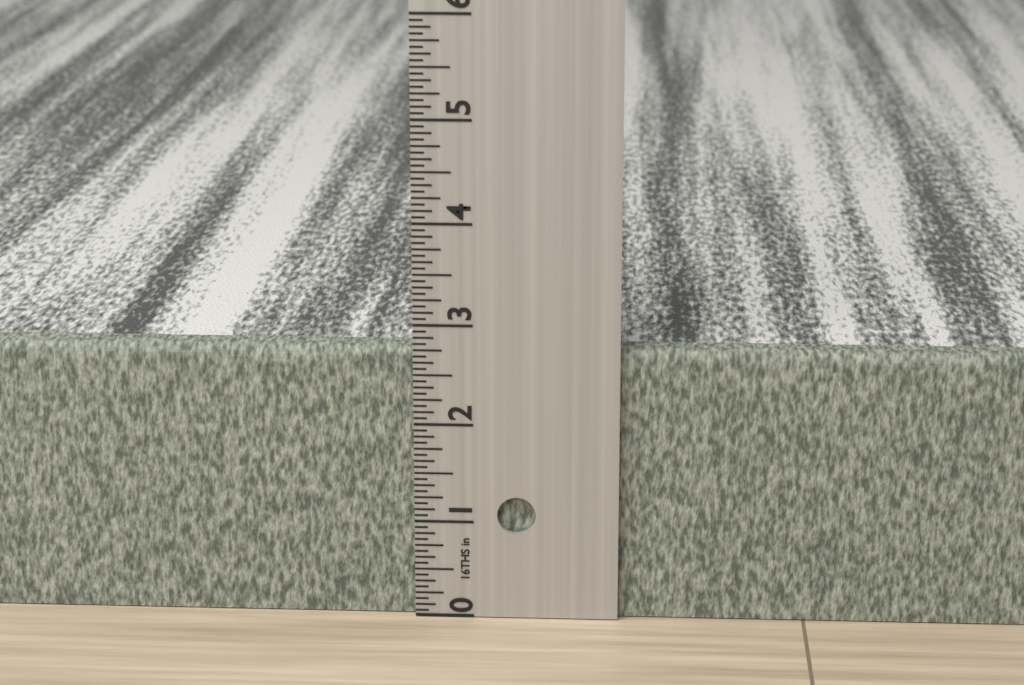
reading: 2.7500 in
